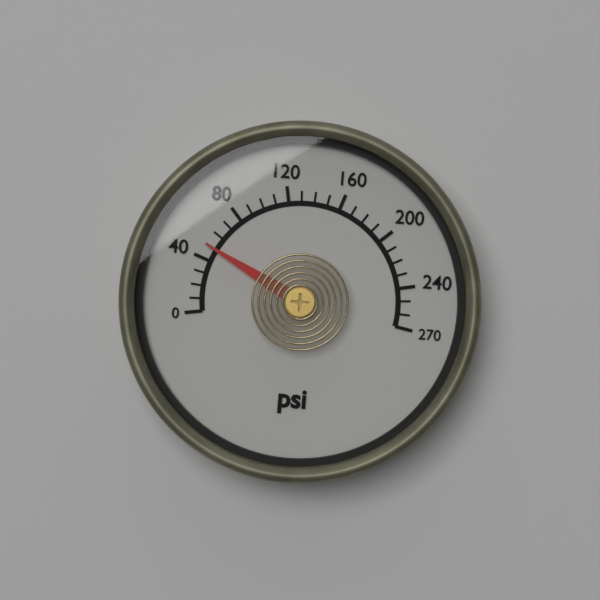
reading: 50 psi
